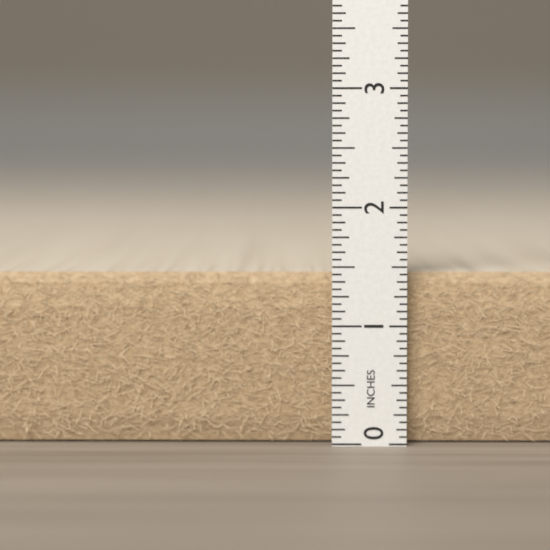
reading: 1.4375 in
